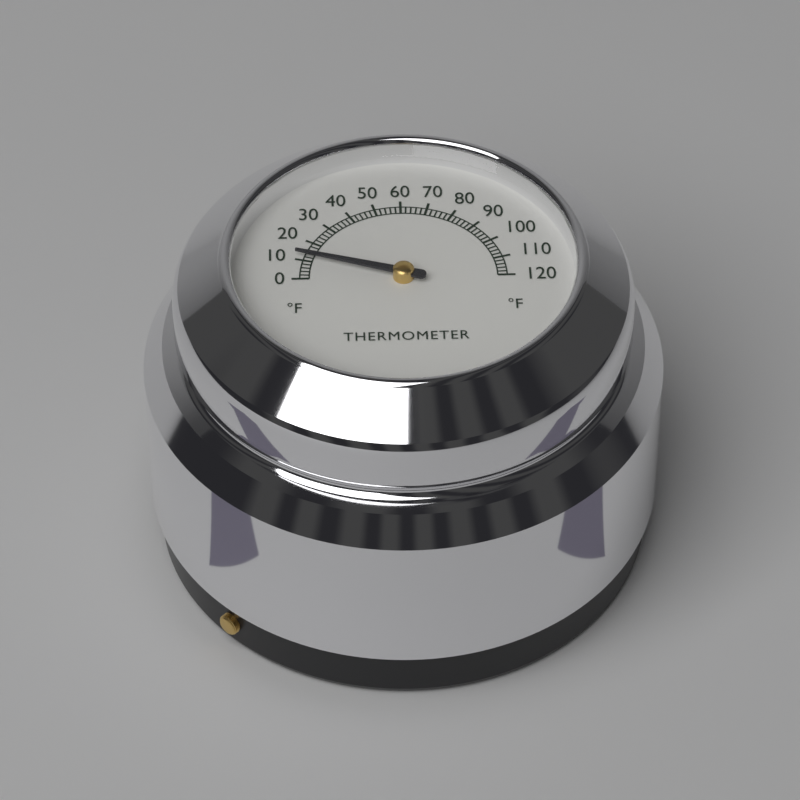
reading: 12 °F
